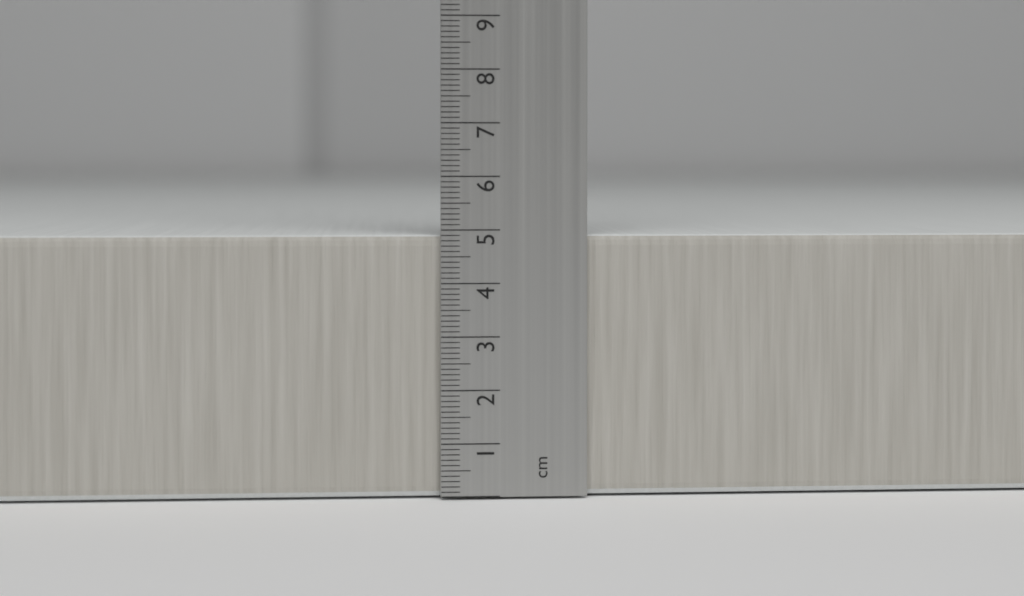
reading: 4.9 cm
